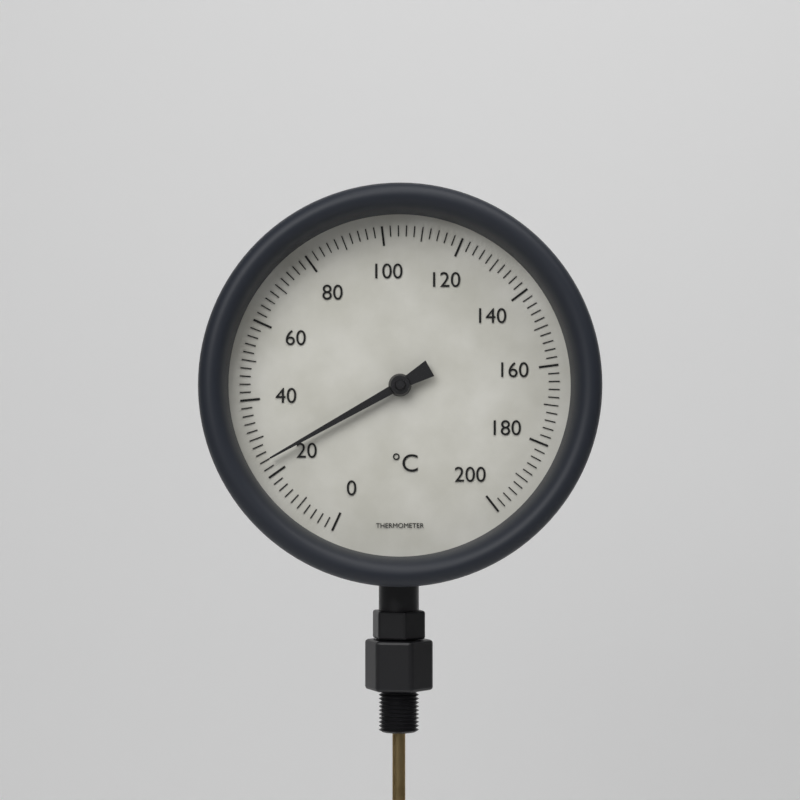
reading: 24 °C
